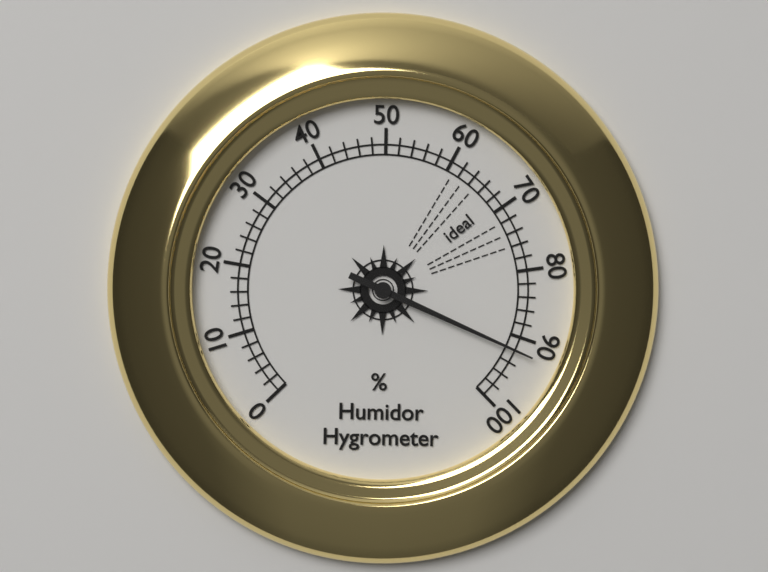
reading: 92 %
